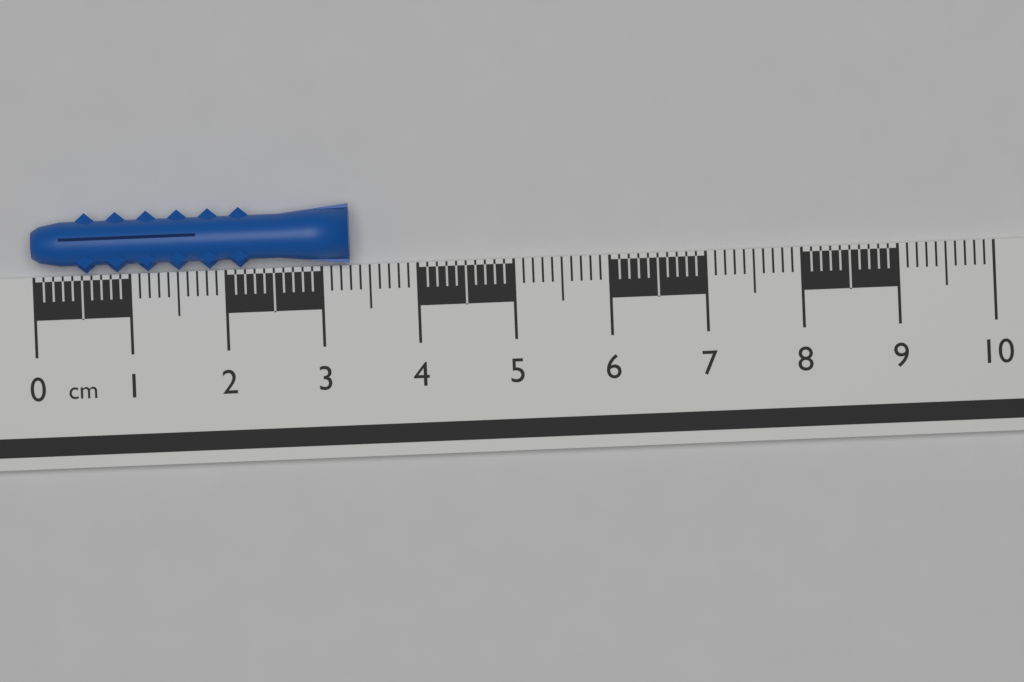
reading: 3.3 cm
